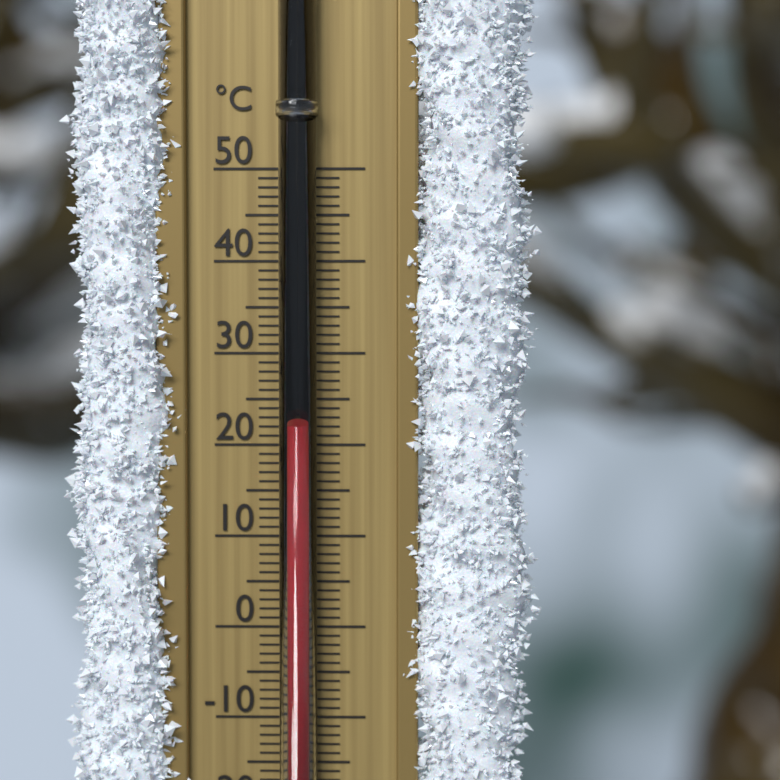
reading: 22 °C
